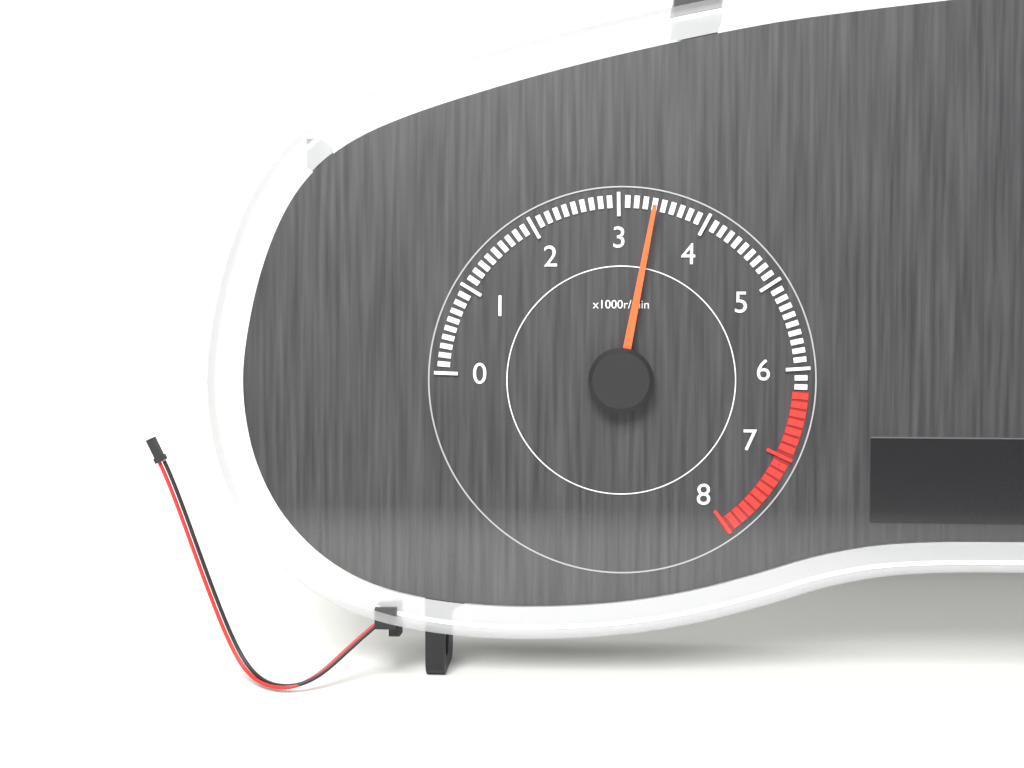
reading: 3400 r/min
